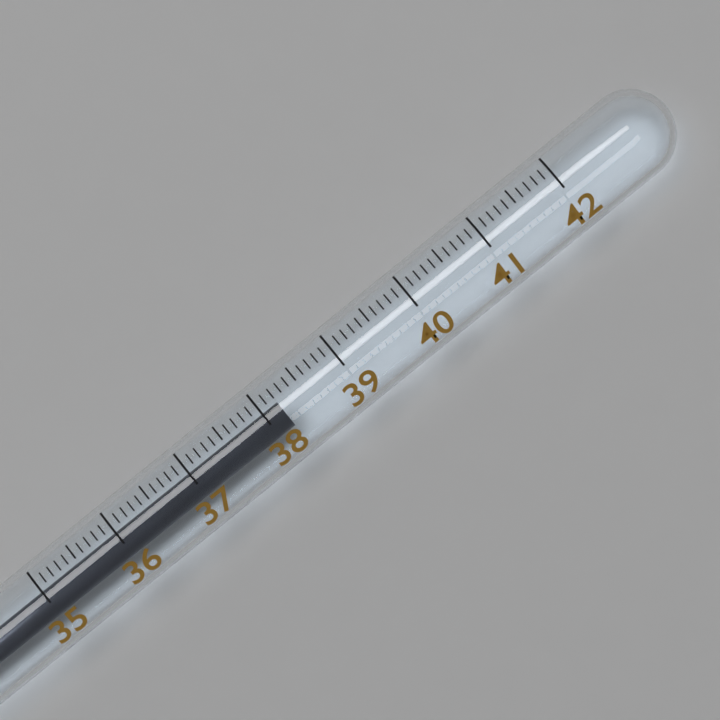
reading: 38.2 (no unit)
